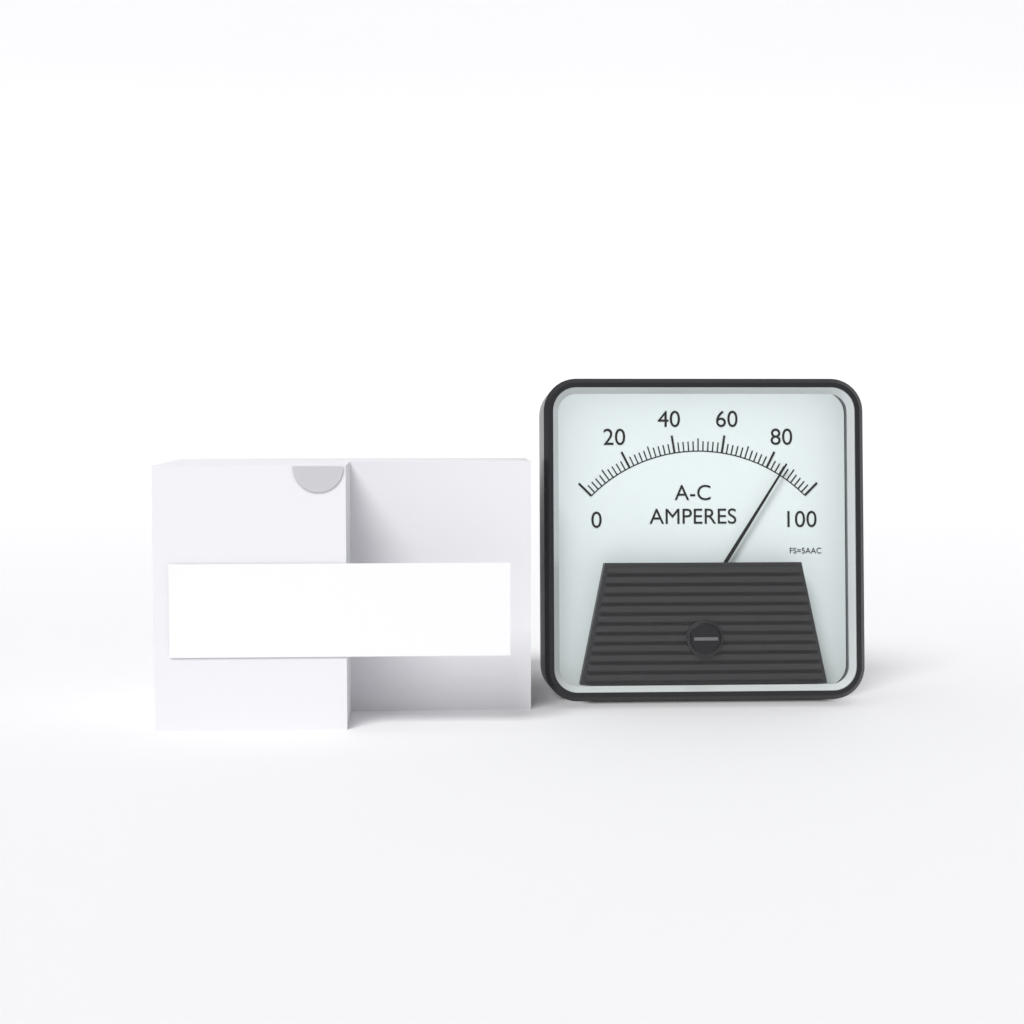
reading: 86 A
